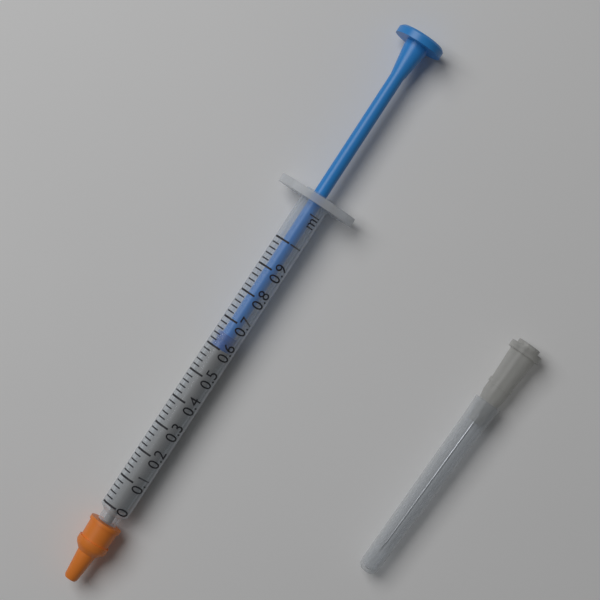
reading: 0.60 ml
